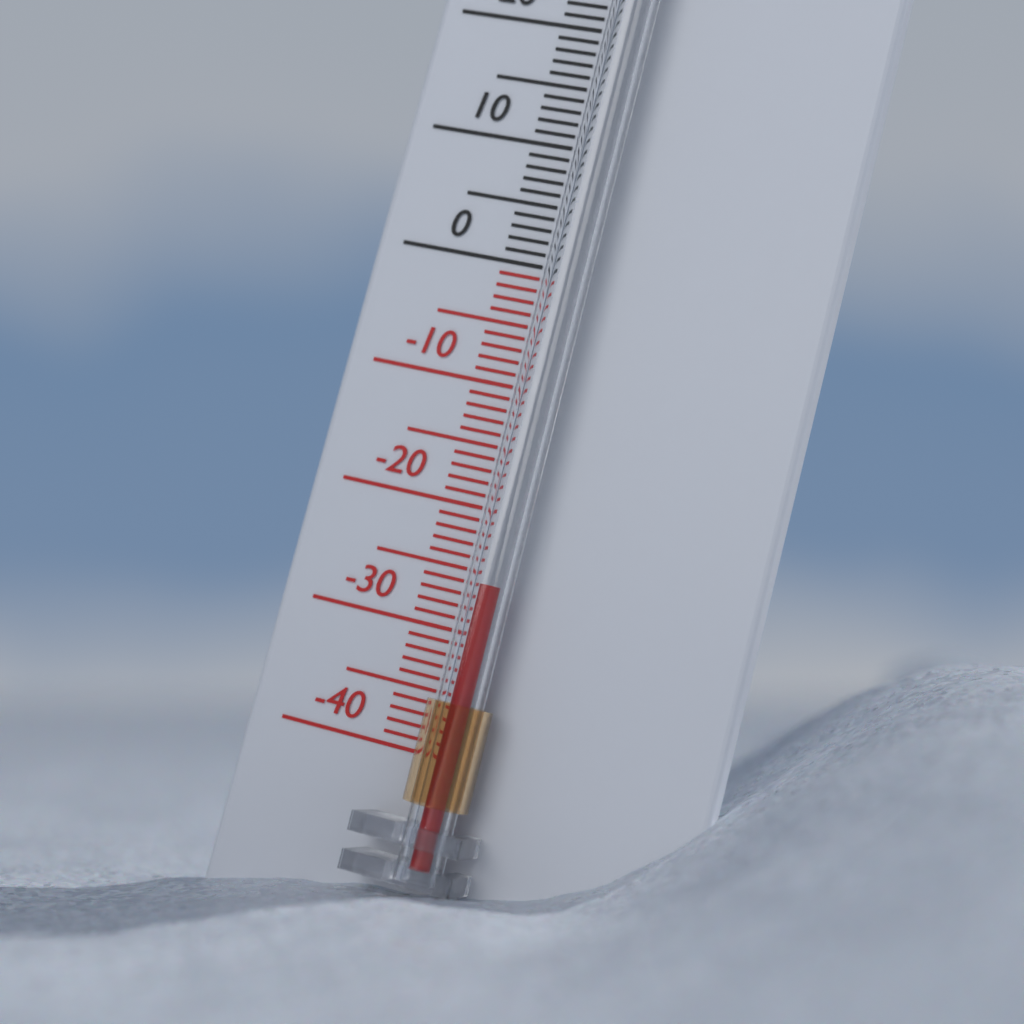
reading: -26 °C
